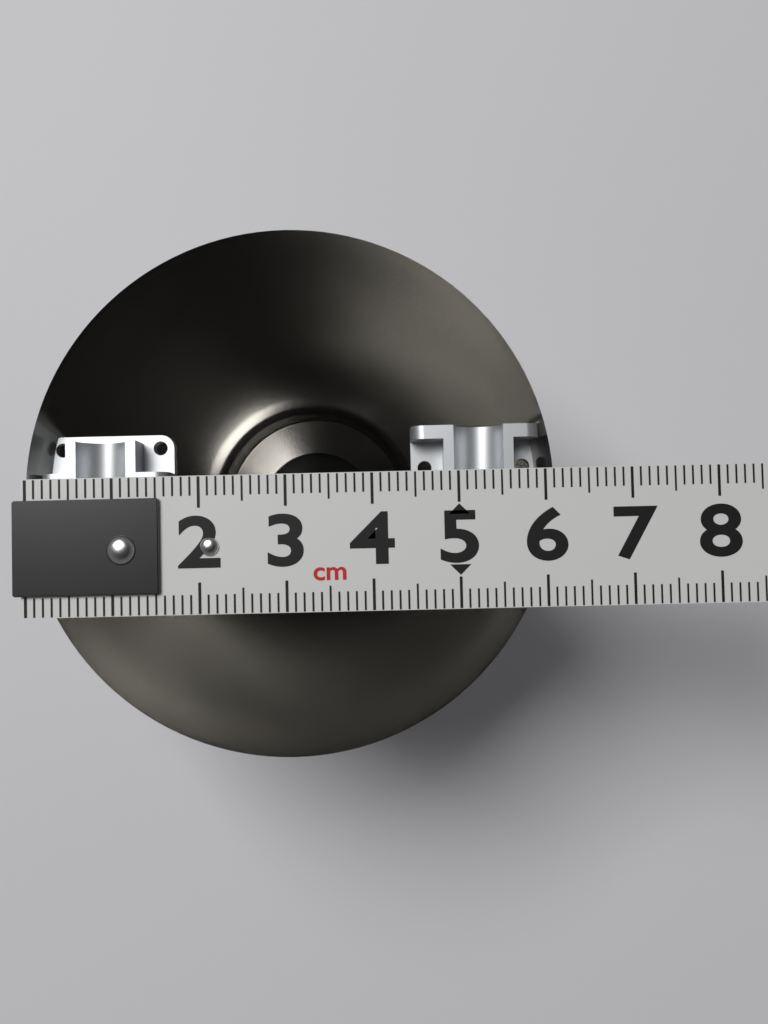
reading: 6.1 cm
